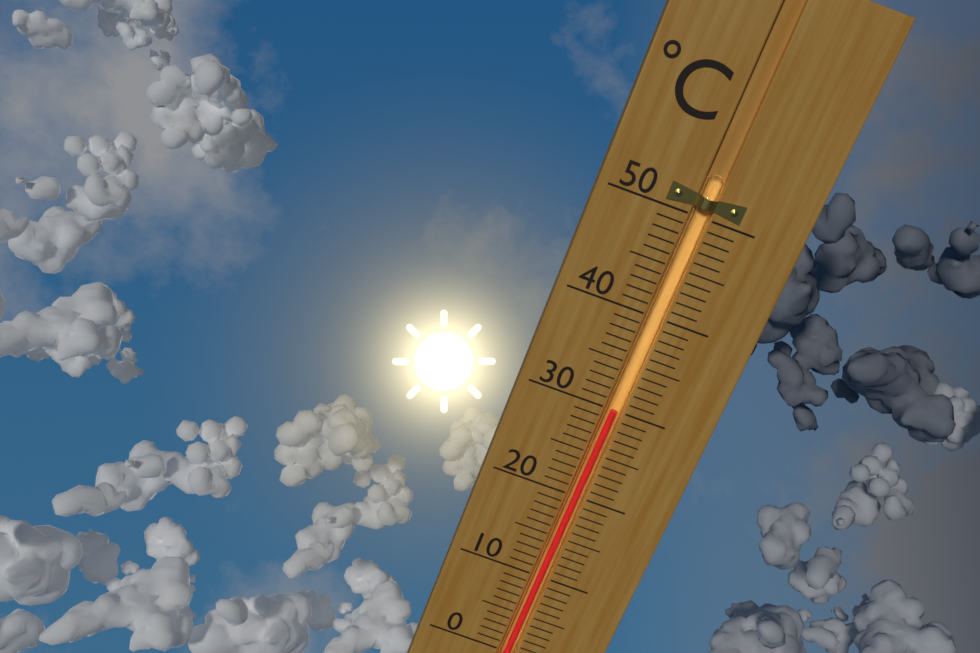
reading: 30 °C
